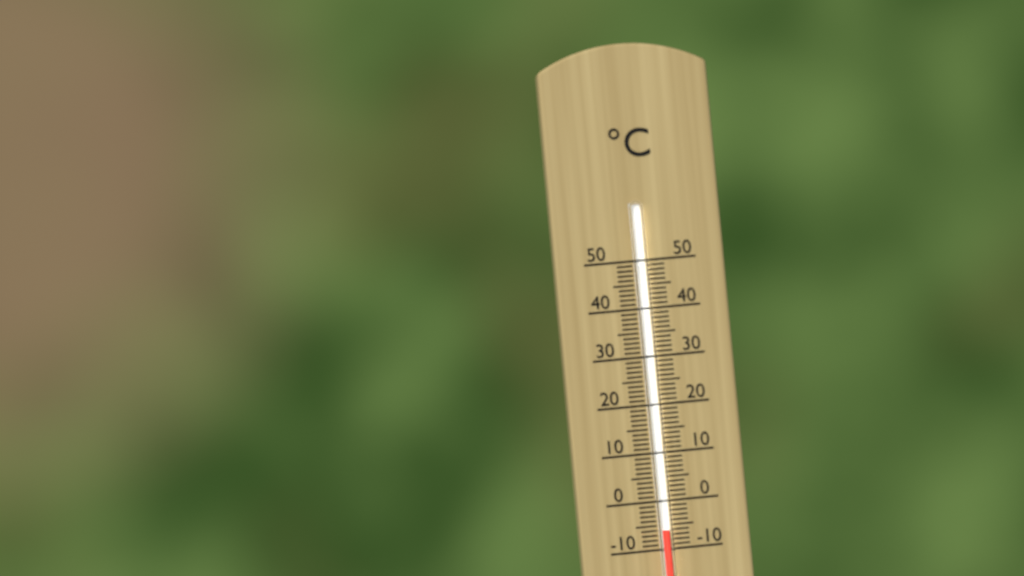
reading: -6 °C
